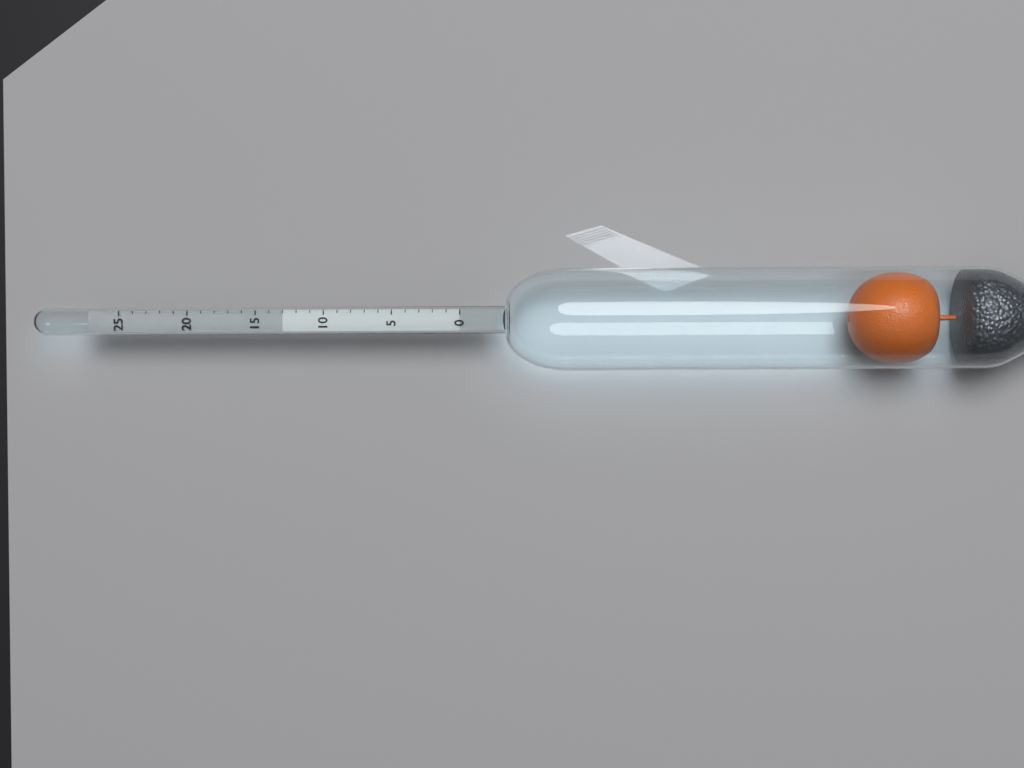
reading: 13 (no unit)
